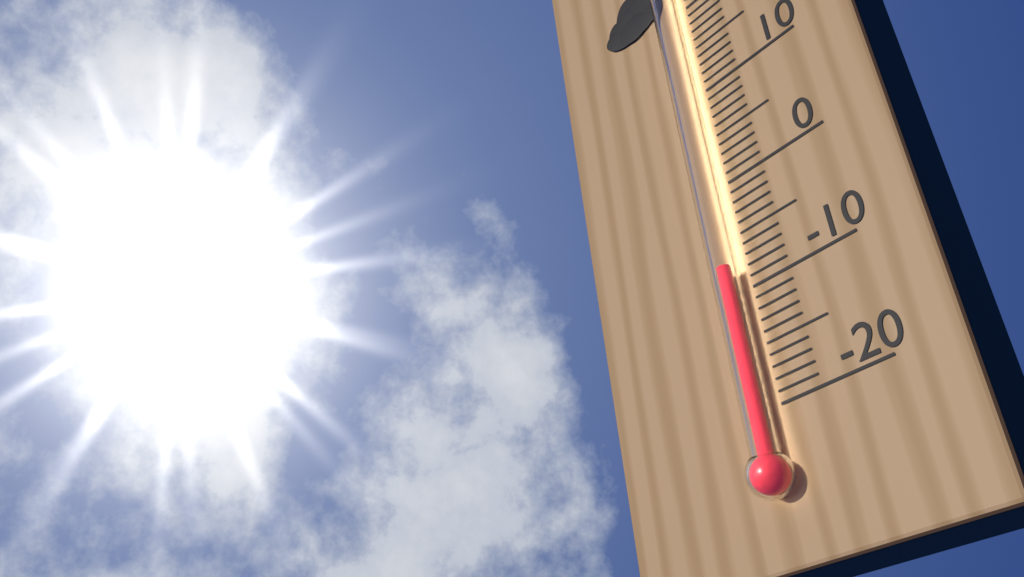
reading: -8 °C
